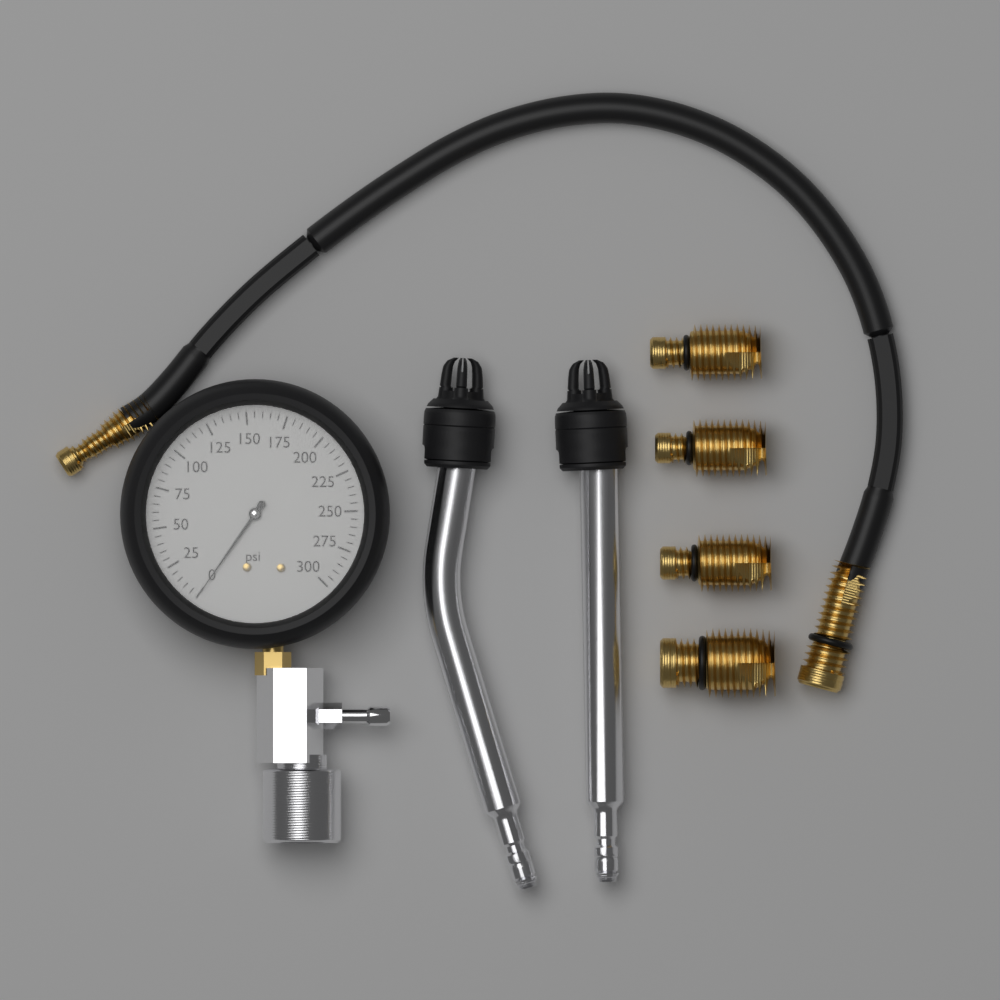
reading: 0 psi
